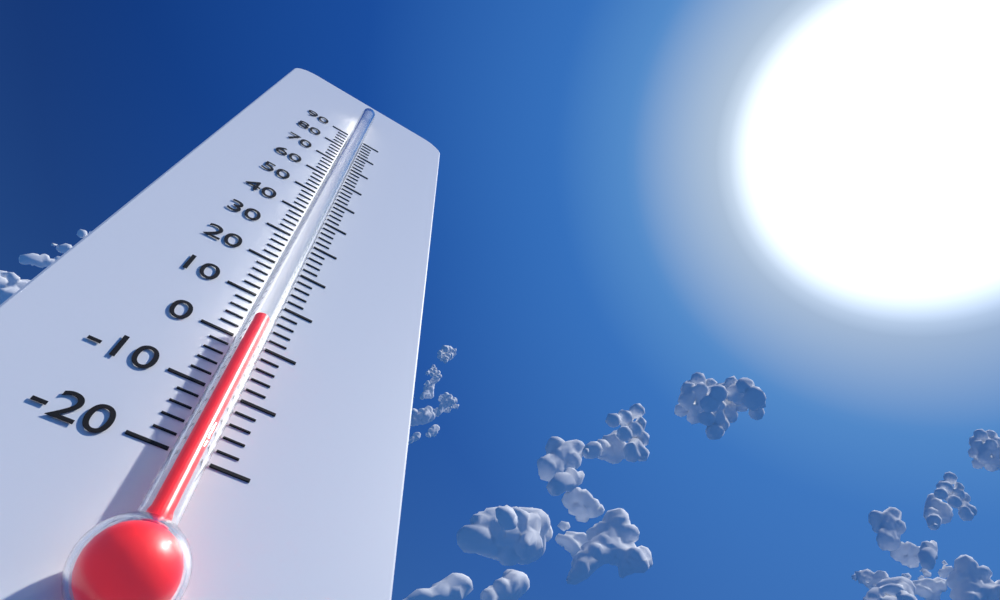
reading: 2 (no unit)
